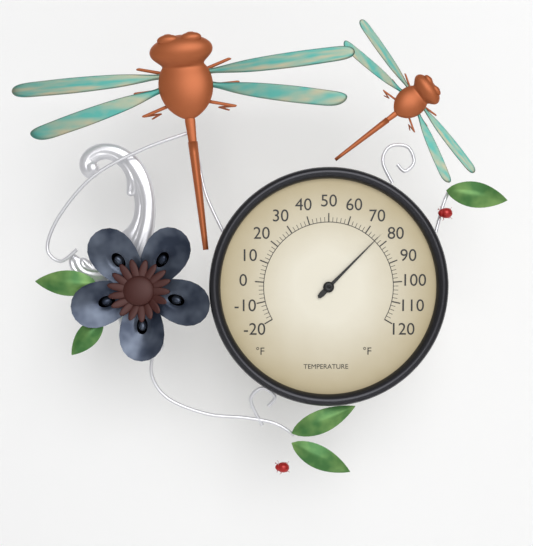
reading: 76 °F
